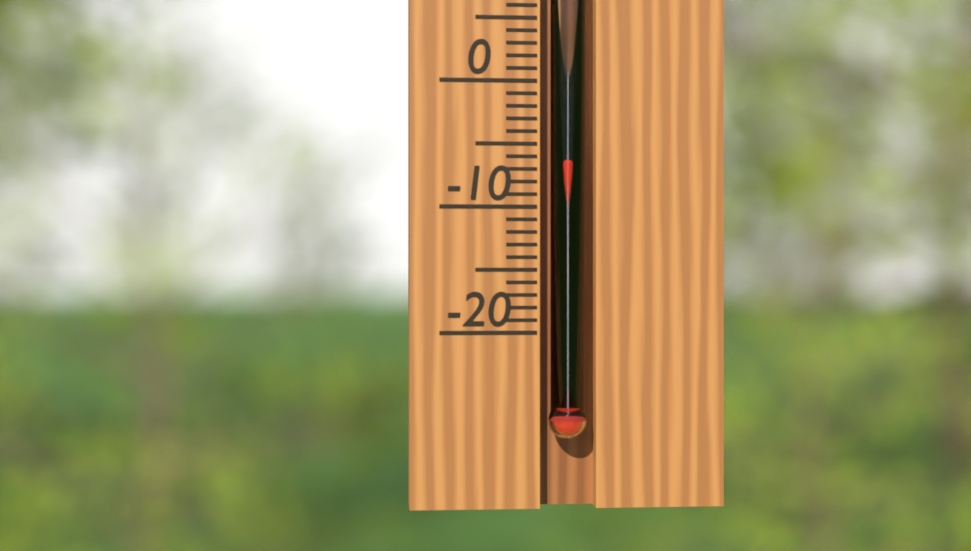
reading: -6 °C
